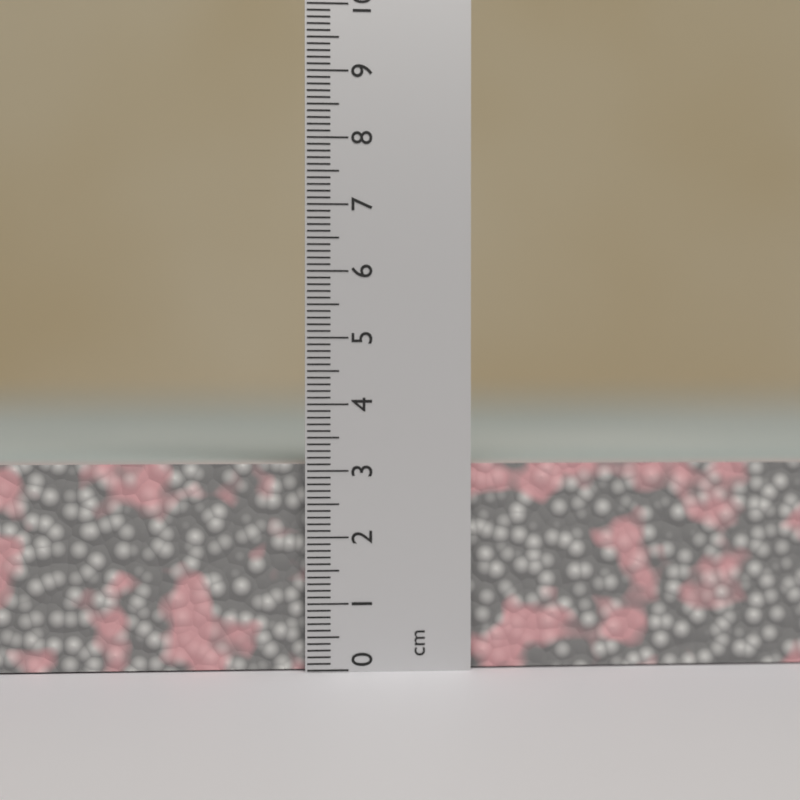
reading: 3.1 cm
